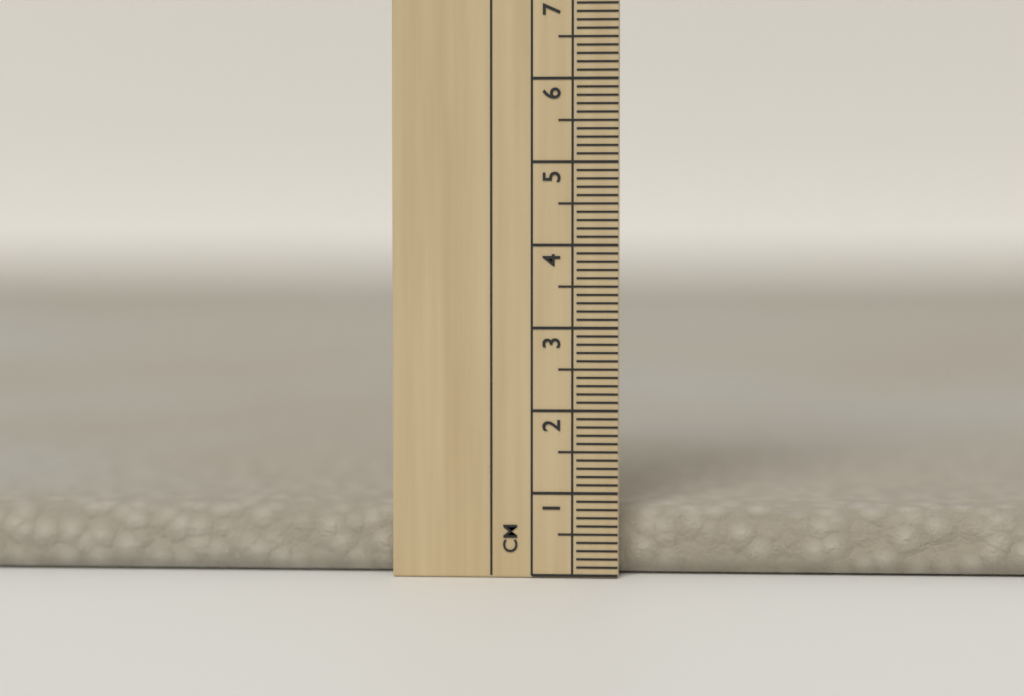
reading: 0.8 cm
